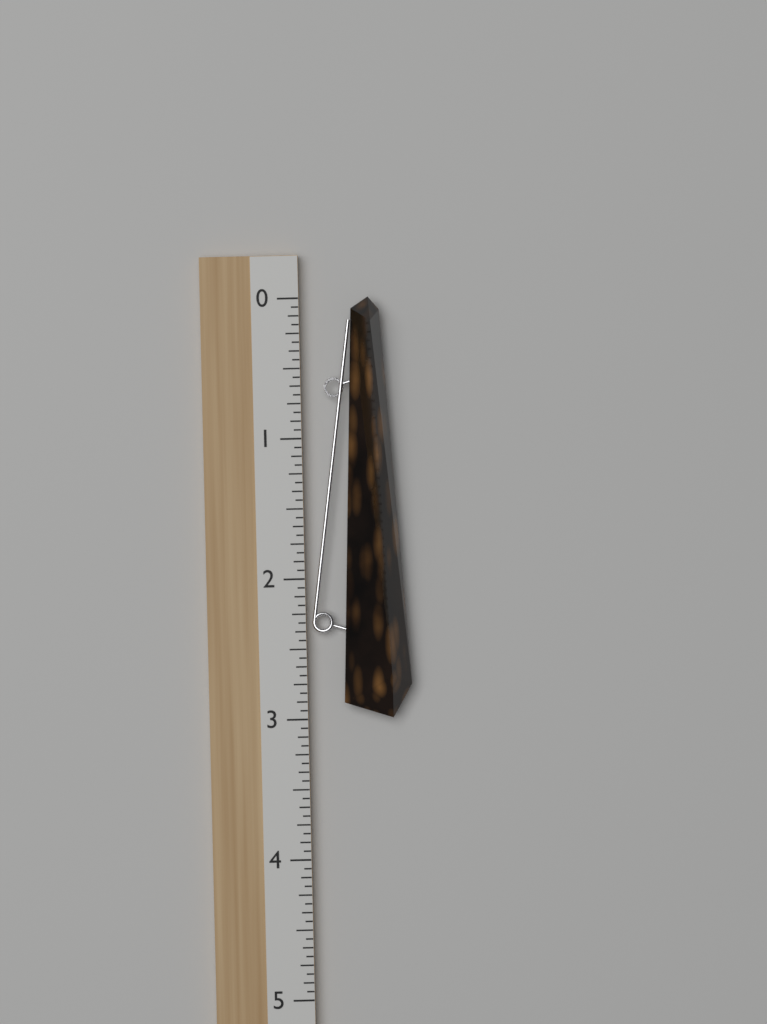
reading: 3.0000 (no unit)
